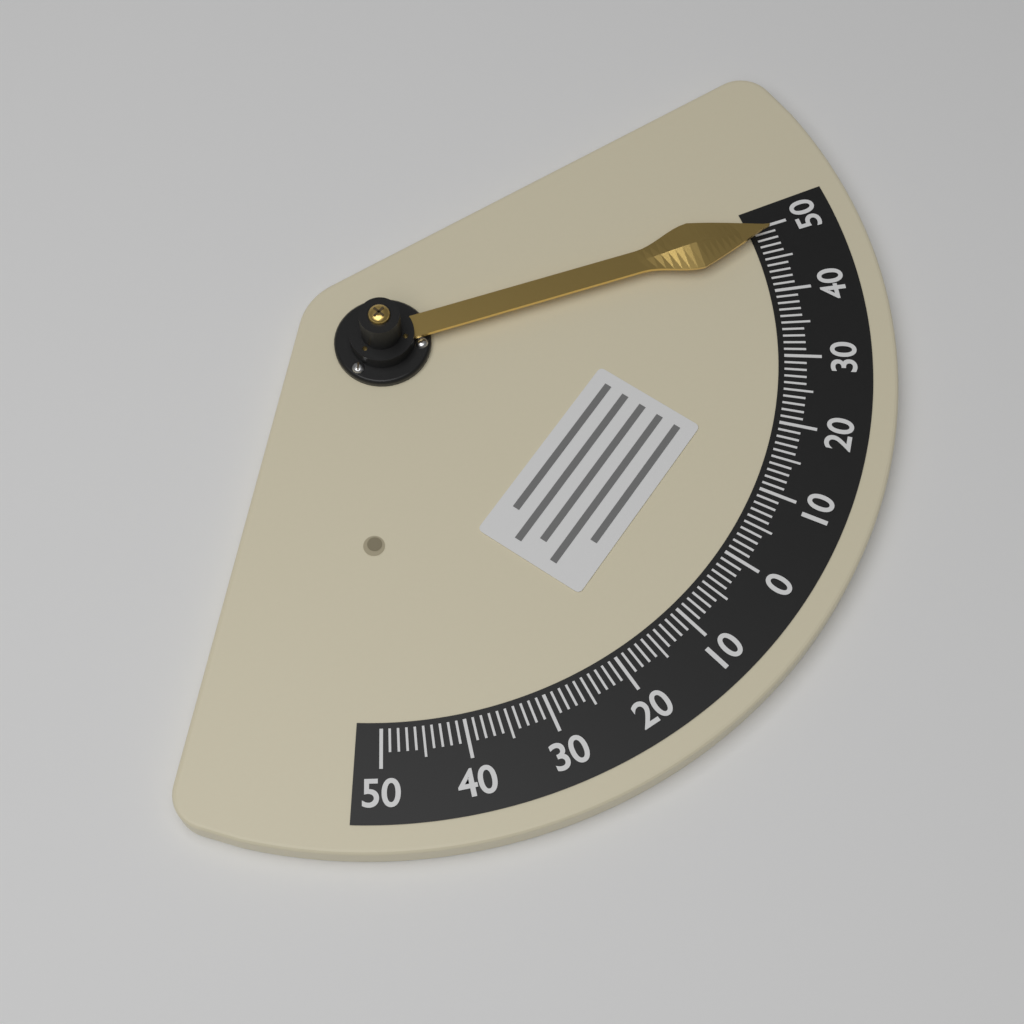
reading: 49 (no unit)
